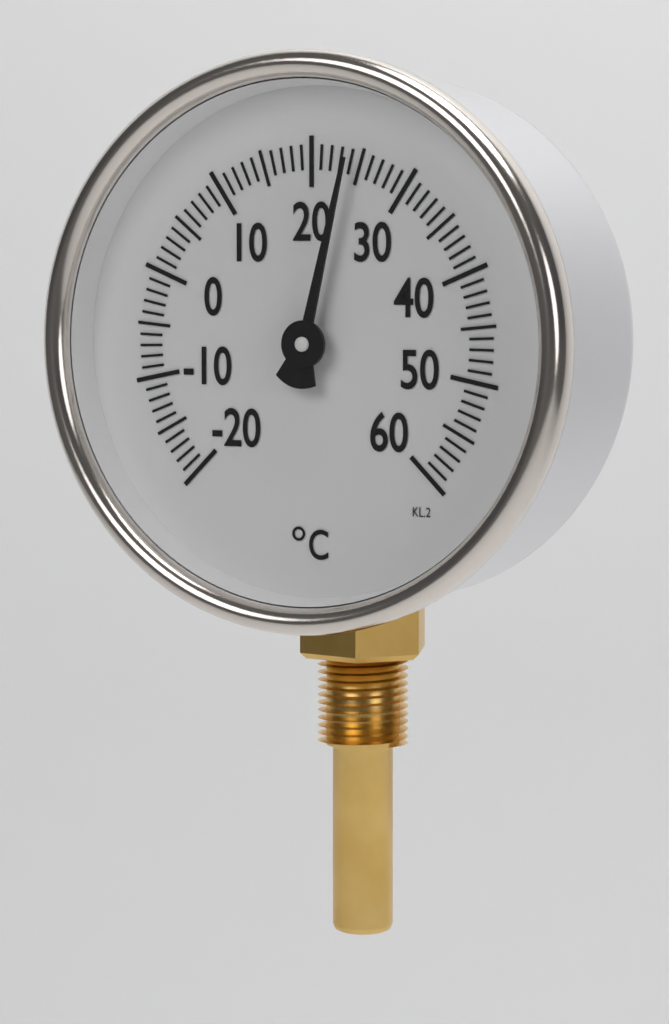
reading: 24 °C
